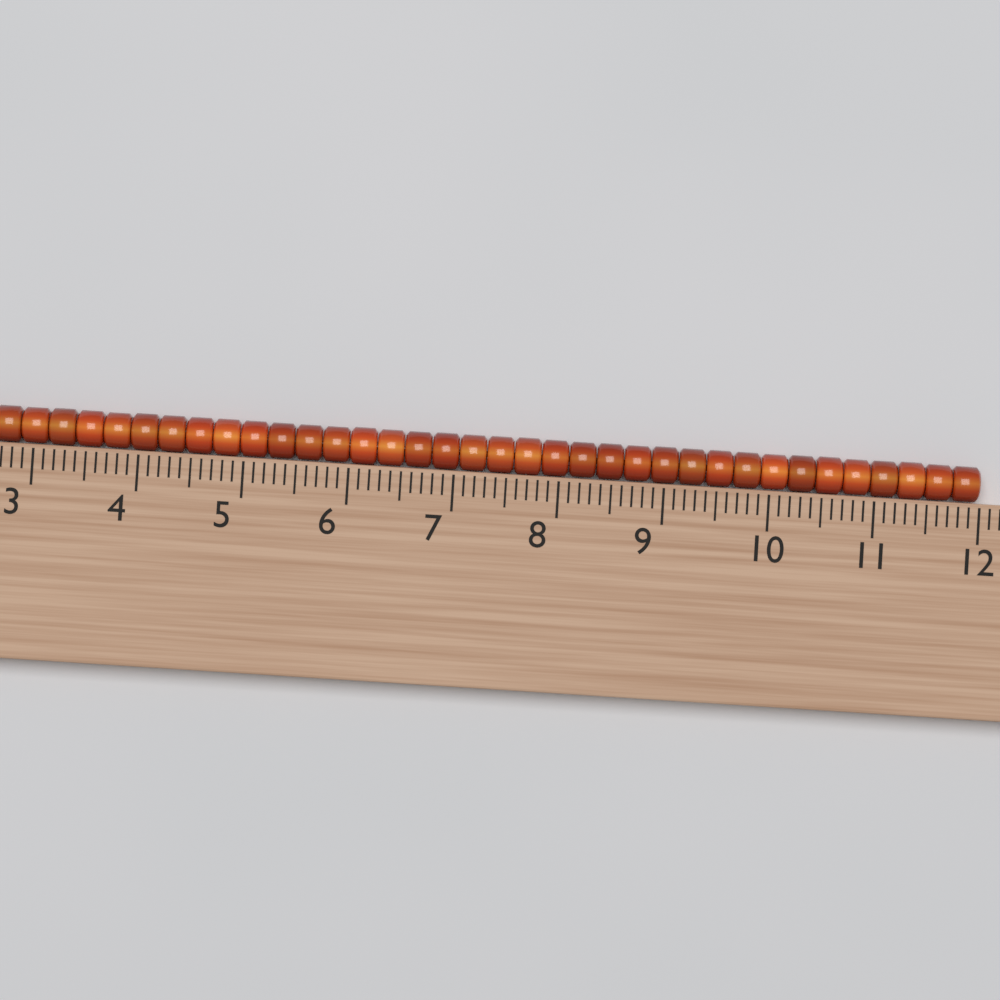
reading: 12.0 (no unit)
